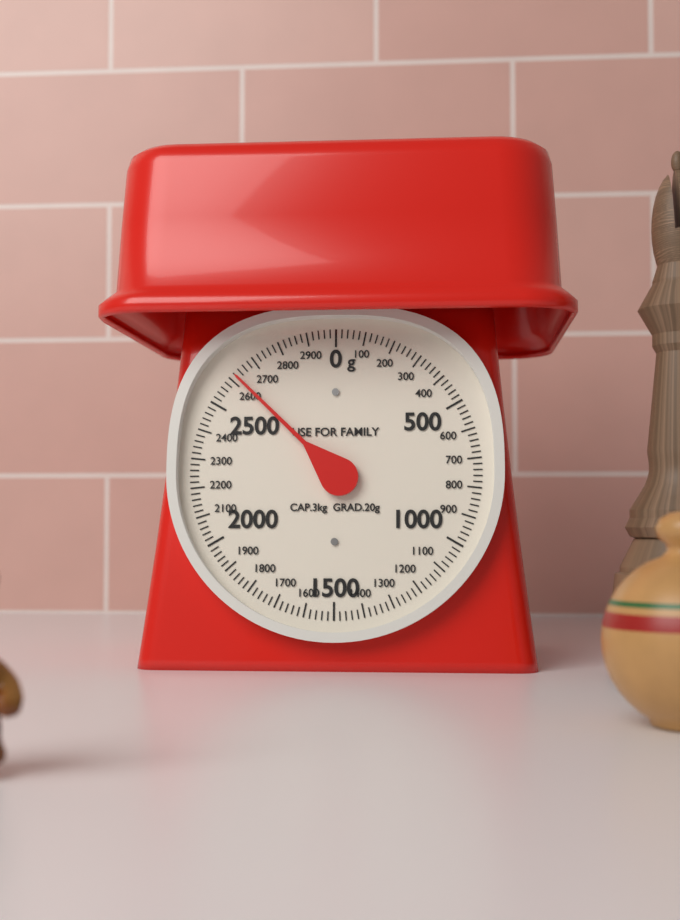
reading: 2620 g
